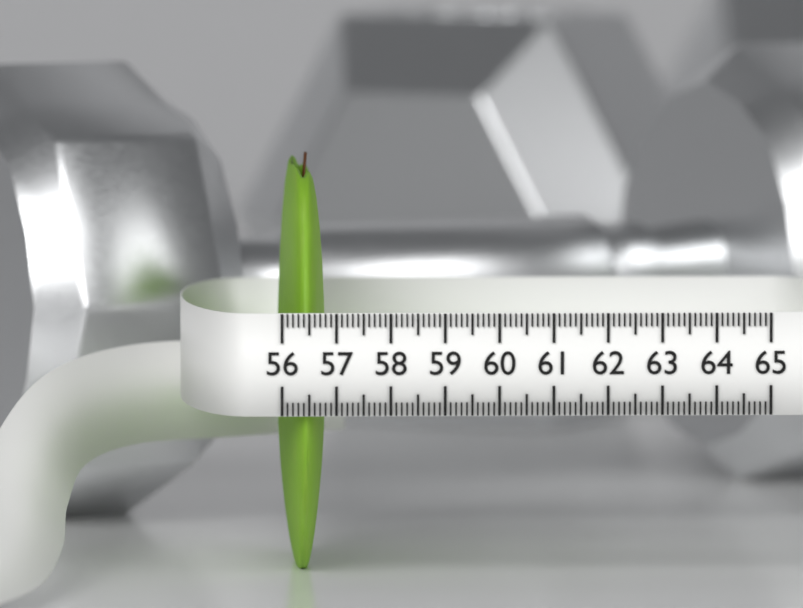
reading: 56.9 (no unit)
